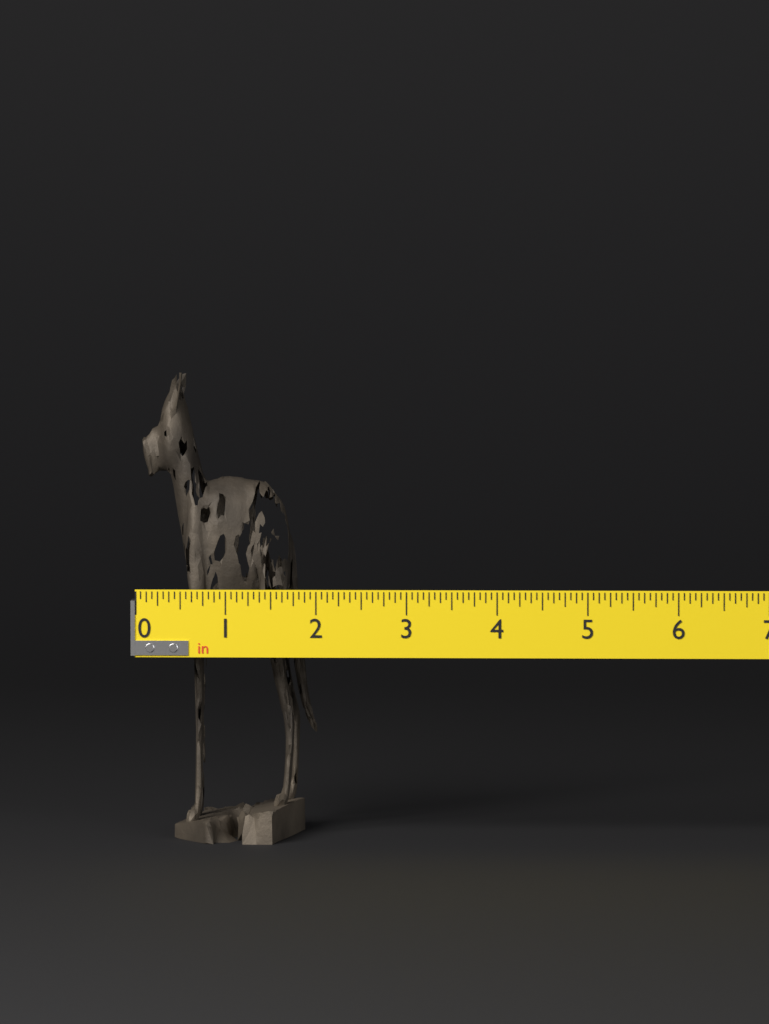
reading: 1.9375 in
